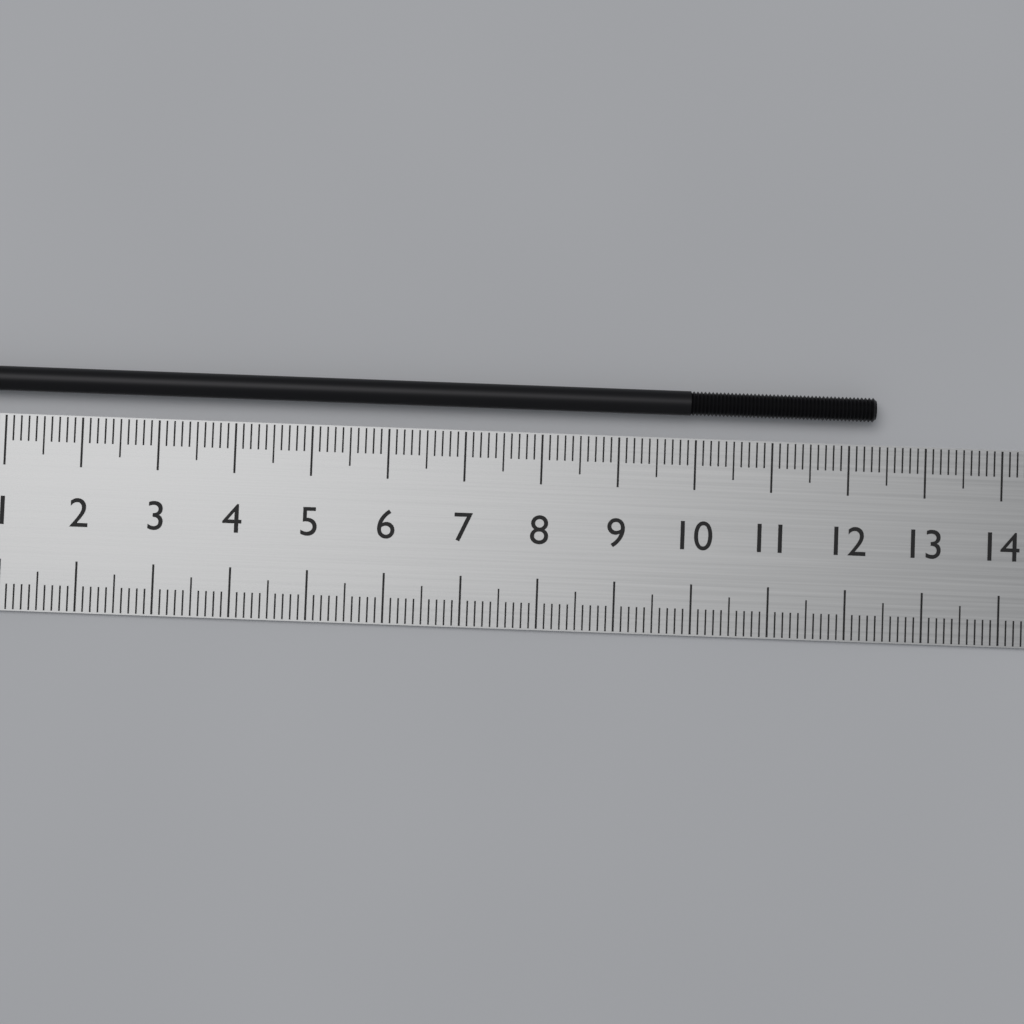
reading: 12.3 cm
